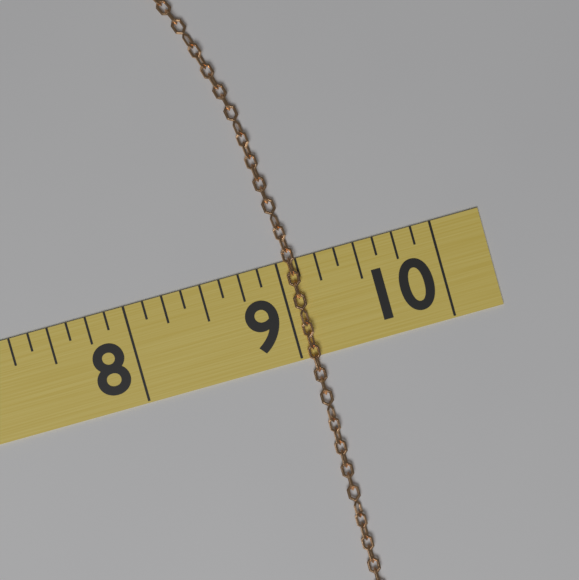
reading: 9.125 (no unit)
